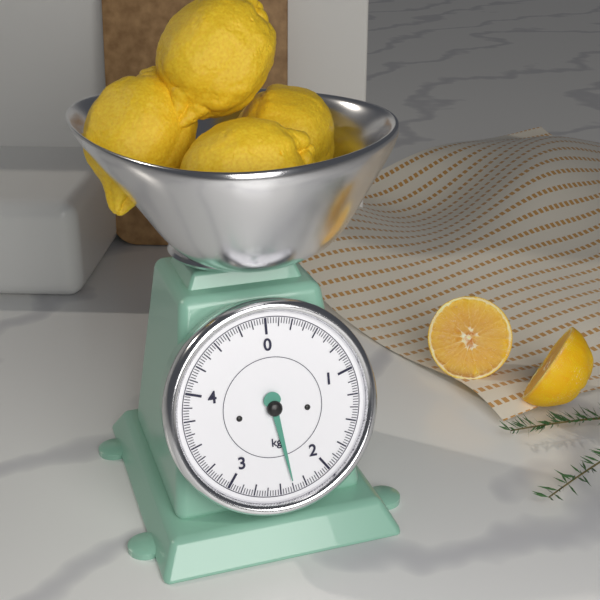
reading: 2.375 kg
